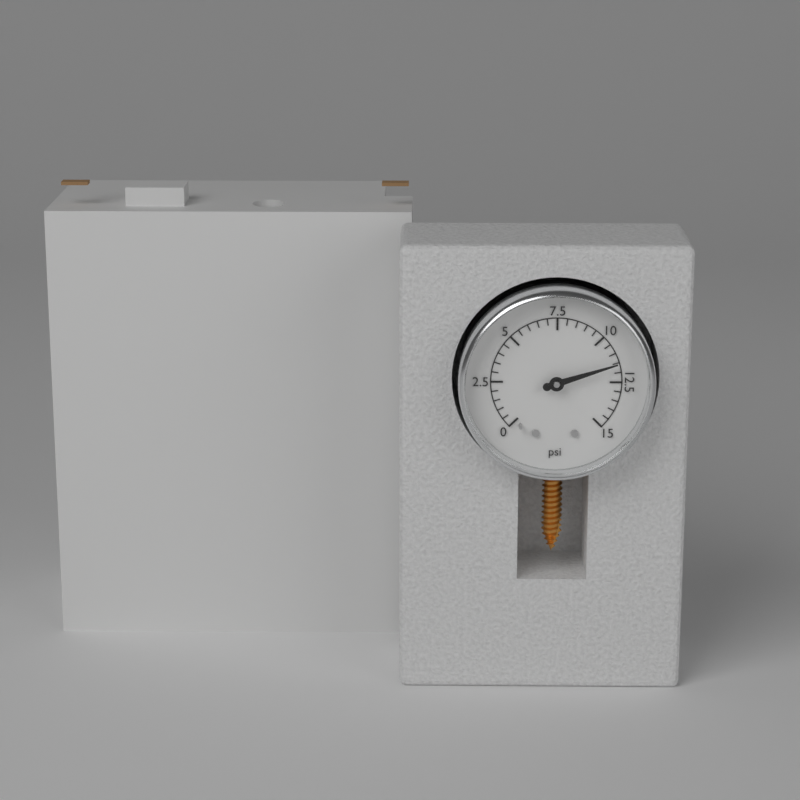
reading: 11.5 psi
